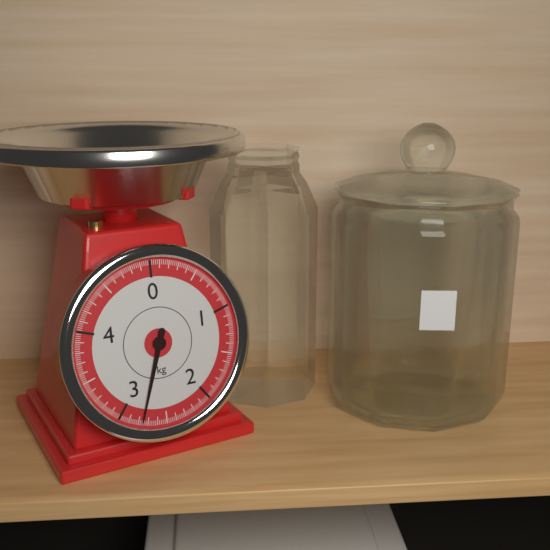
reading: 2.76 kg
